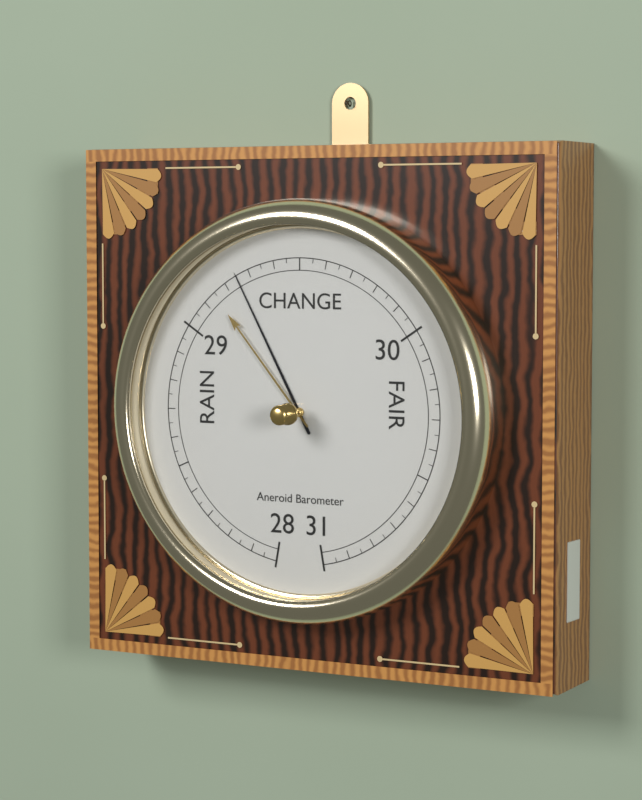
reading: 29.25 inHg
